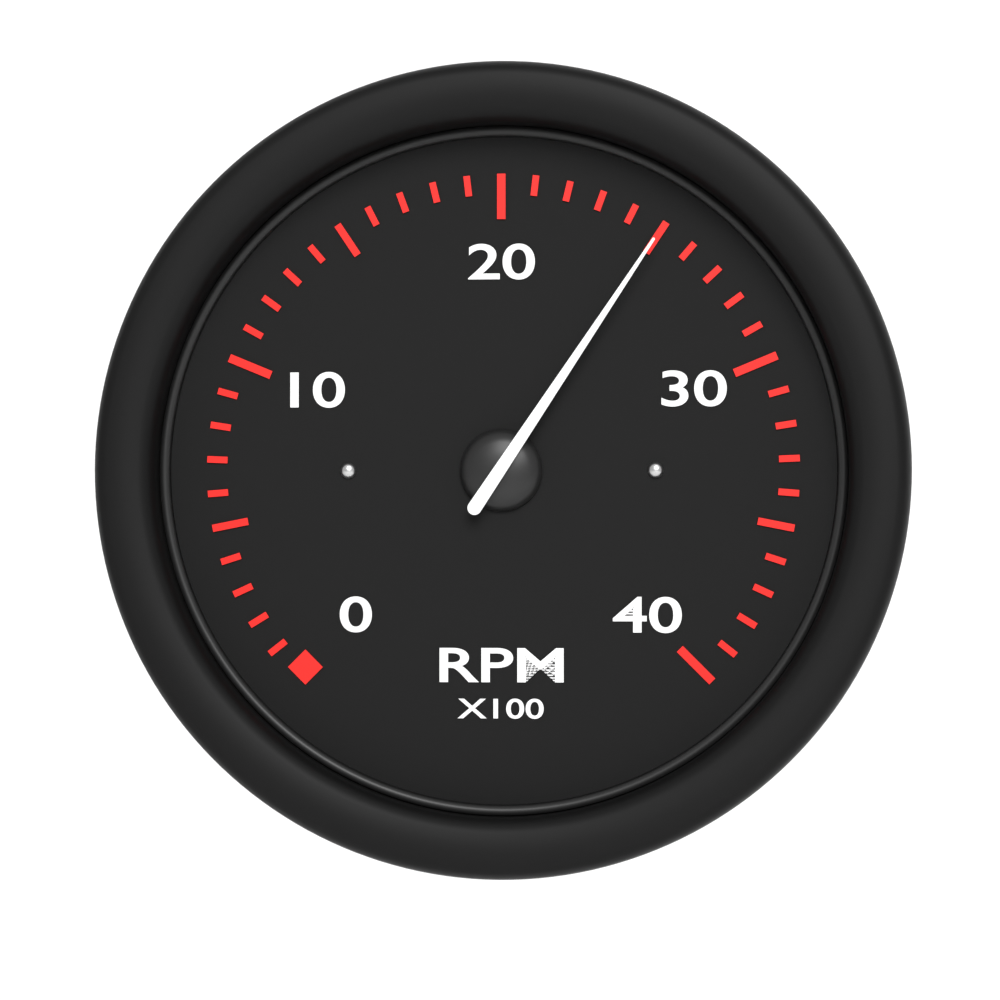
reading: 25 RPM x100
